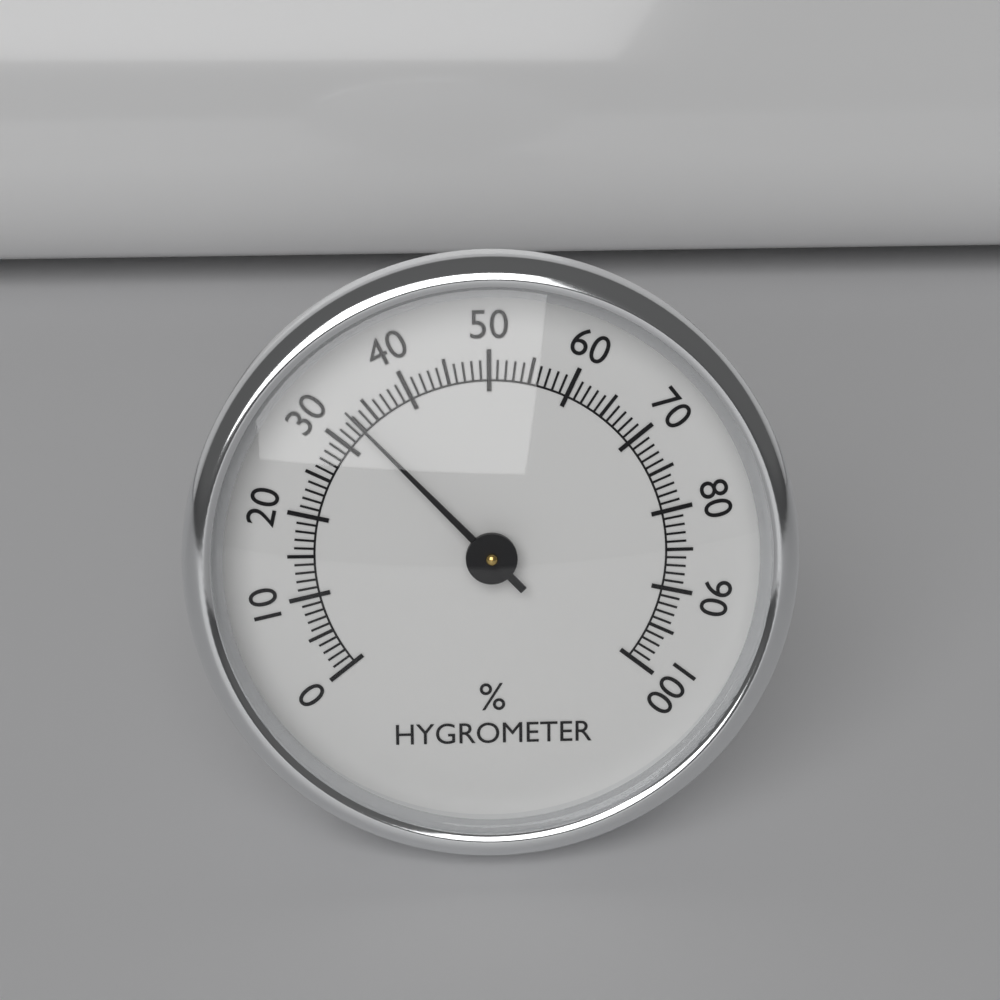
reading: 33 %
